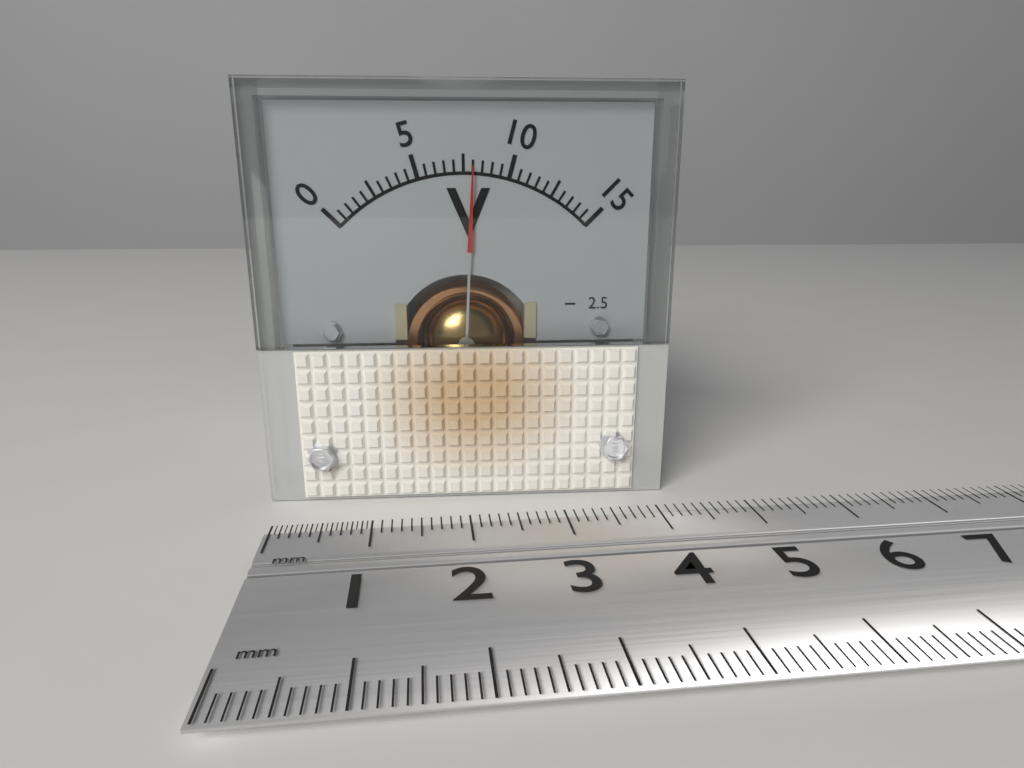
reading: 8.0 V
